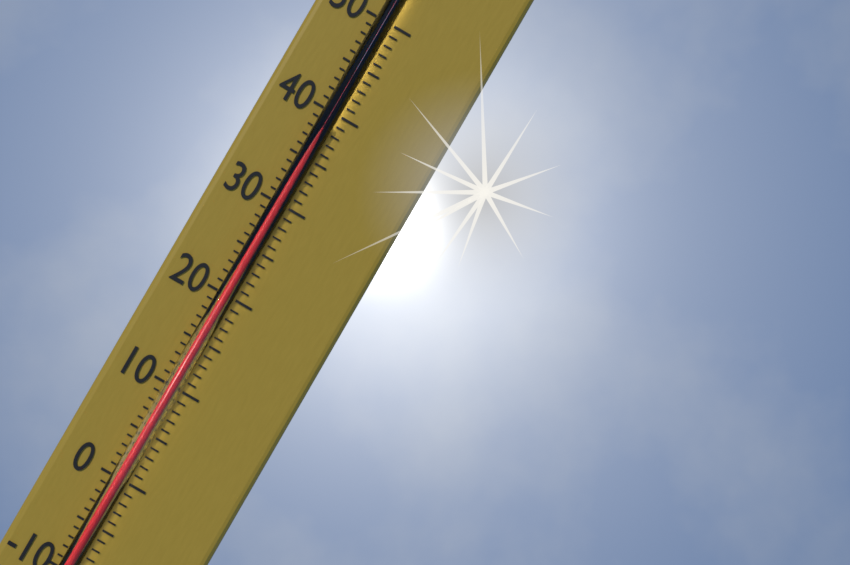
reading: 39 °C
